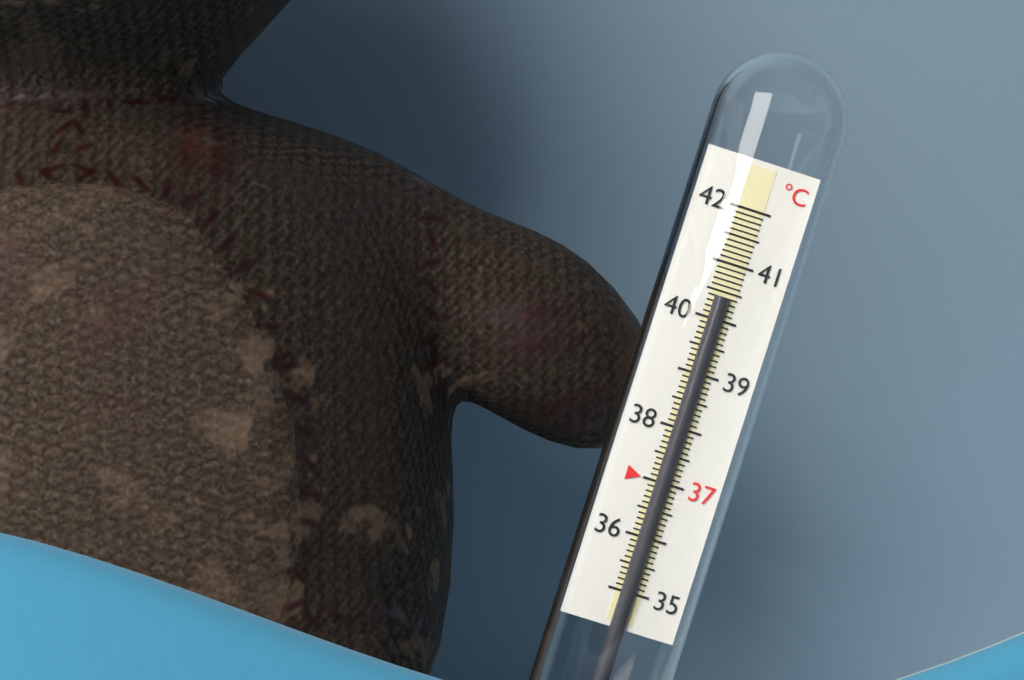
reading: 40.4 °C
